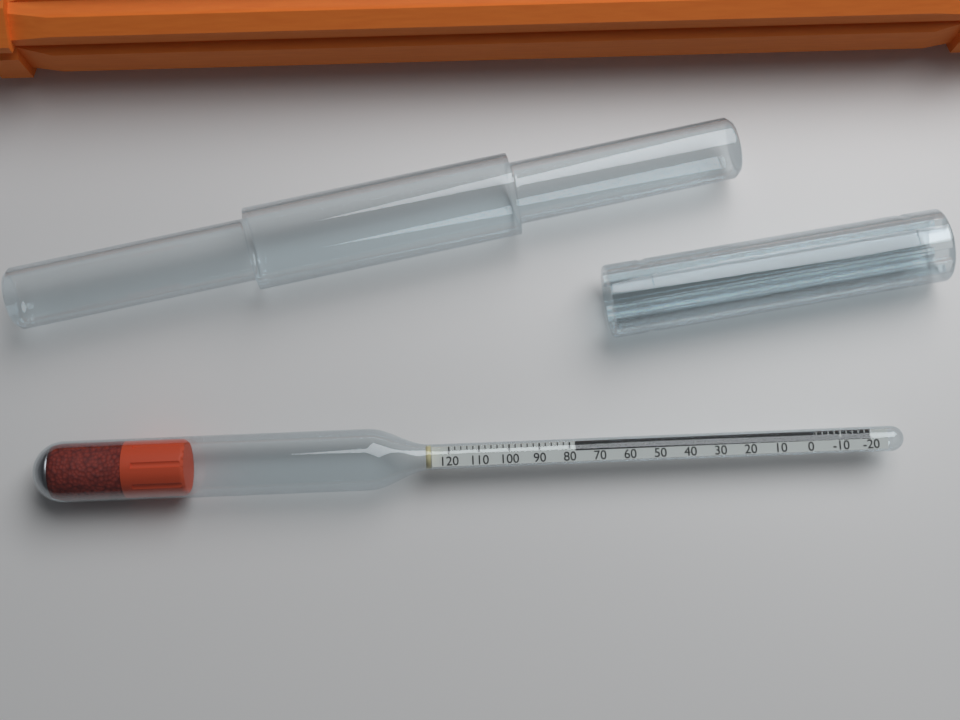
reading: 78 (no unit)
